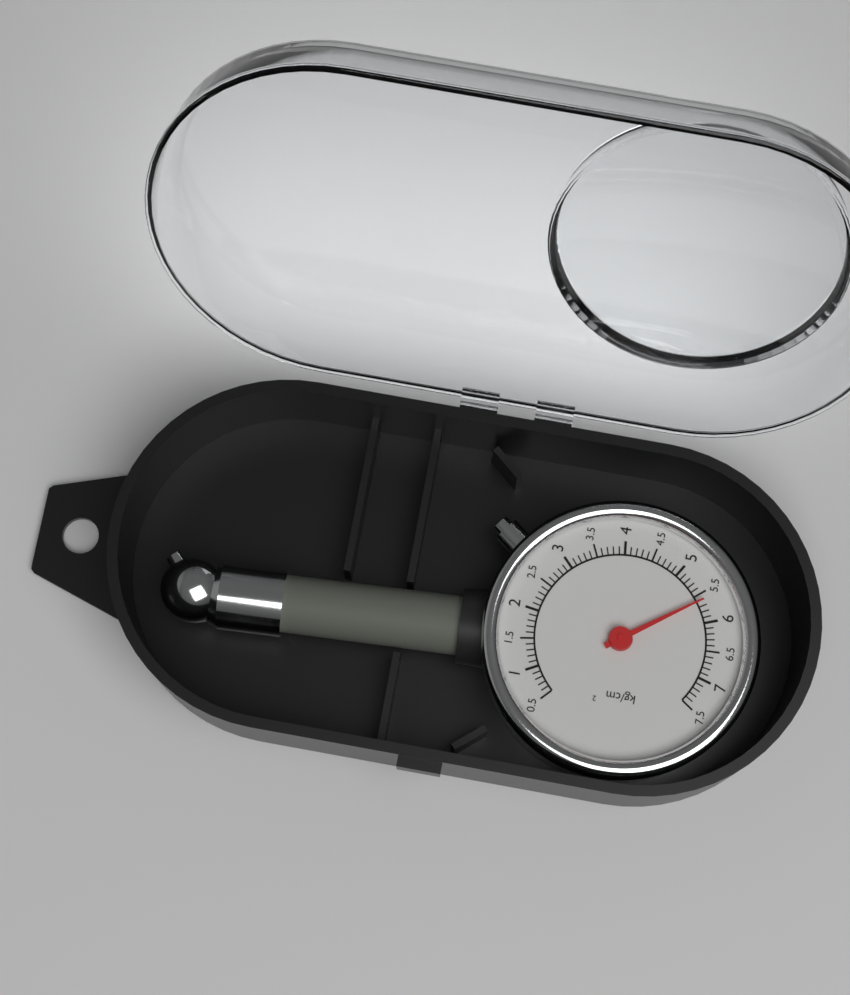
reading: 5.6 kg/cm²
